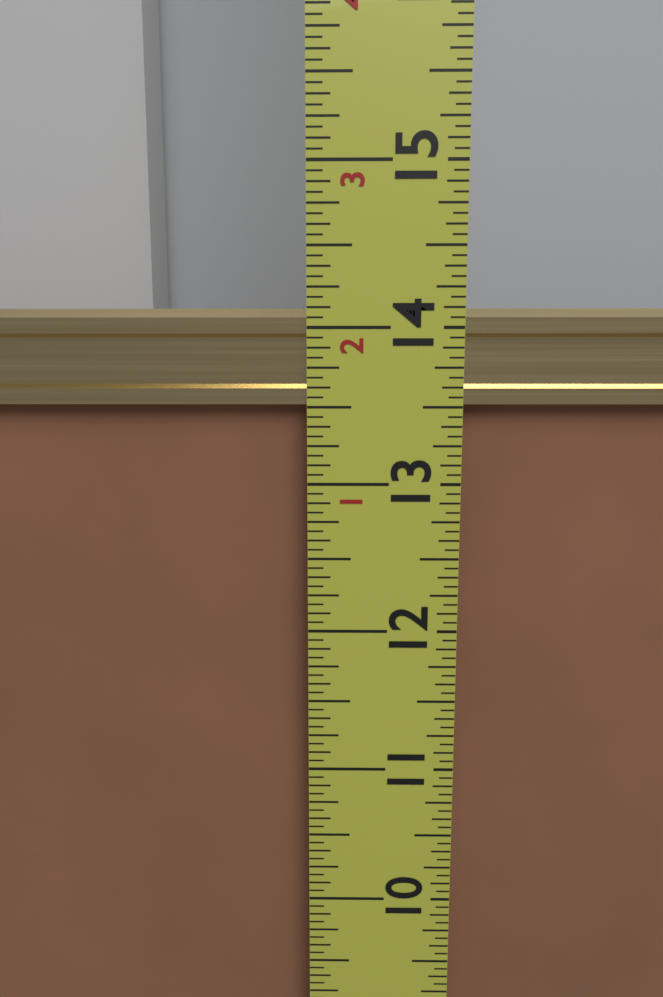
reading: 14.1250 in
